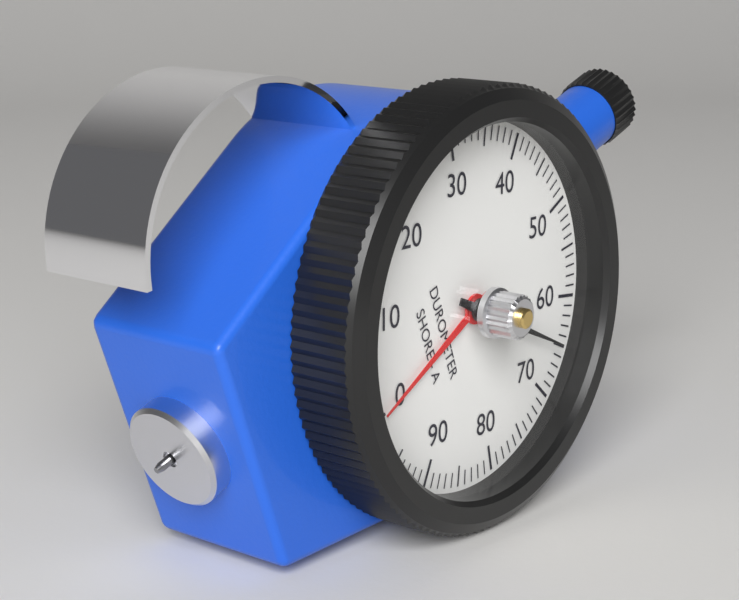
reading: 65 Shore A
